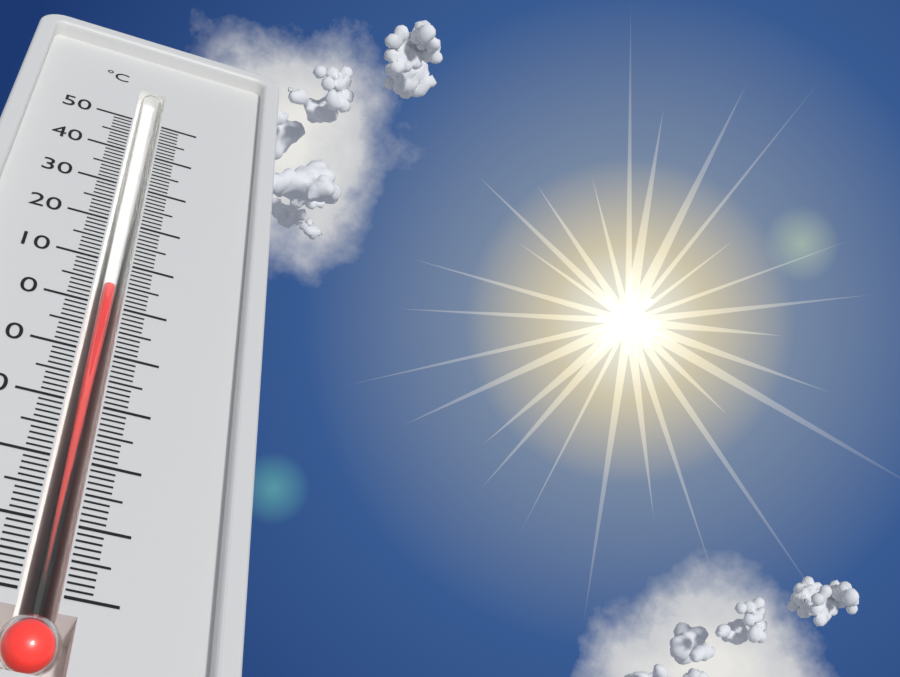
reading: 5 °C
